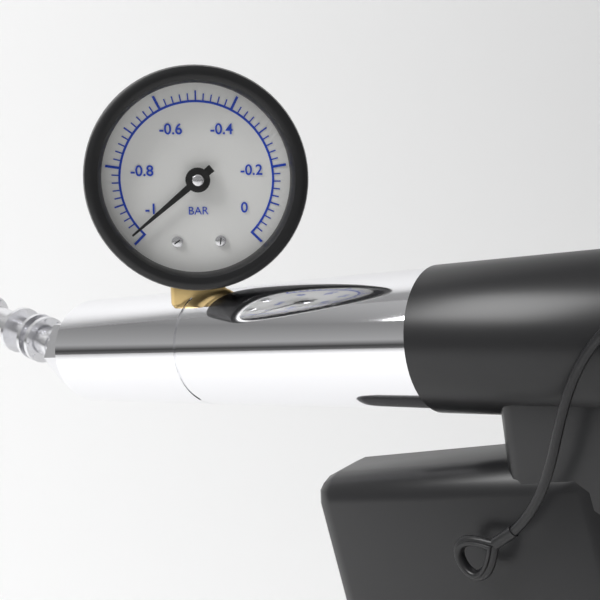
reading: -0.98 bar
